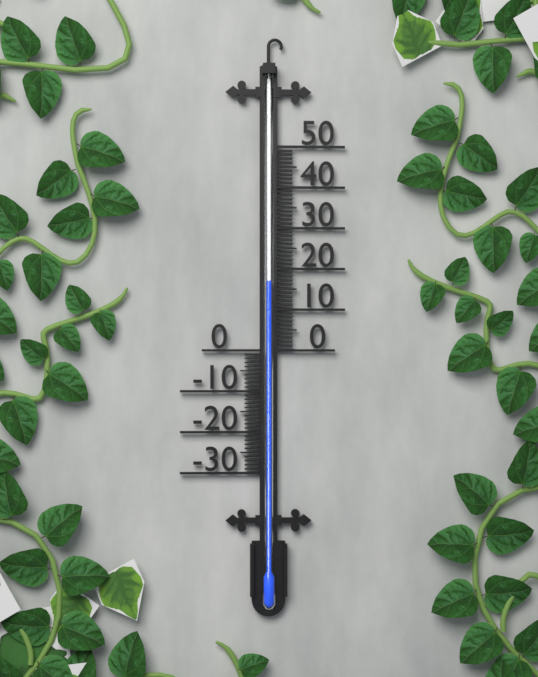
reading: 17 (no unit)
